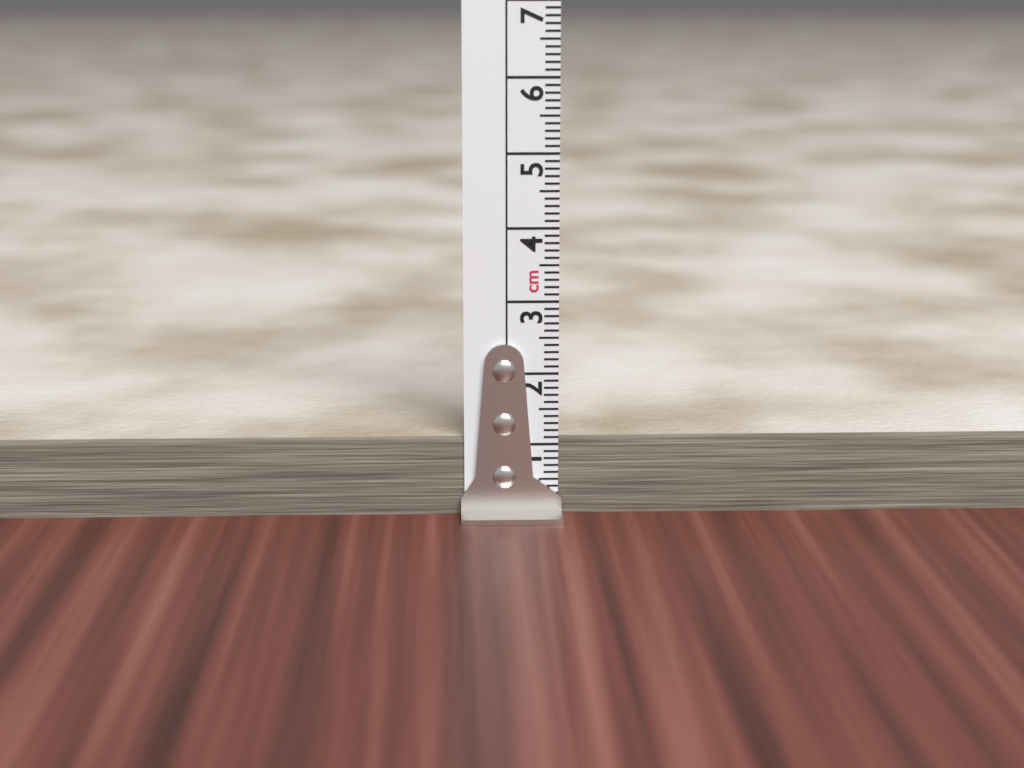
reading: 1.1 cm
